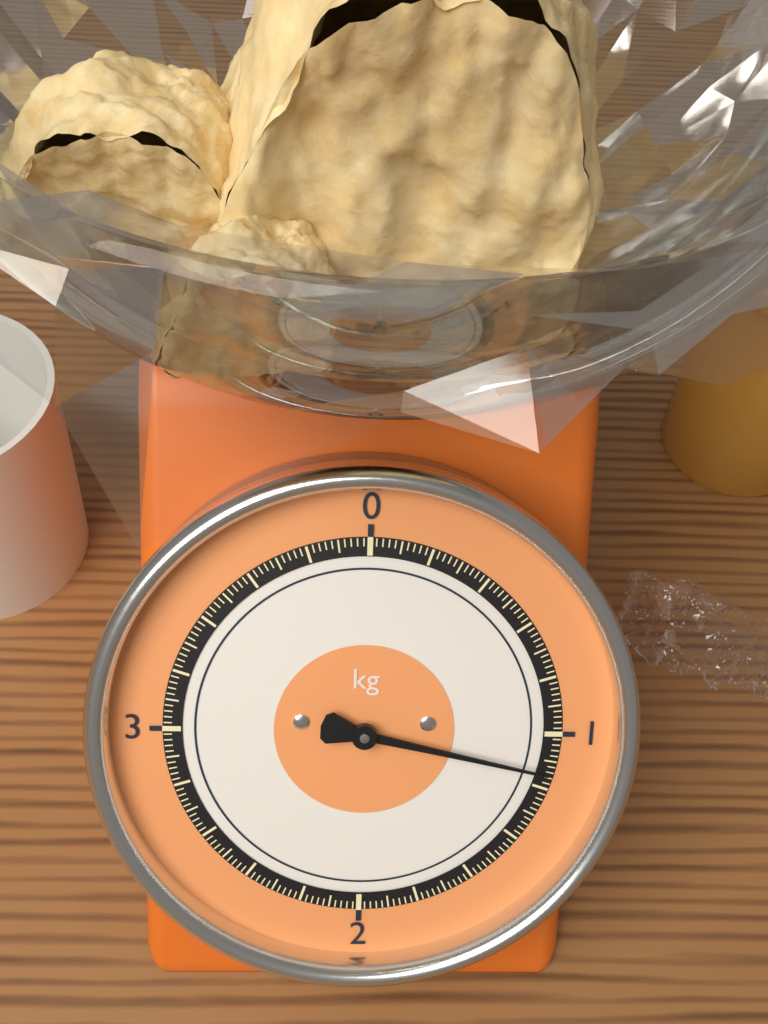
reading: 1.14 kg
